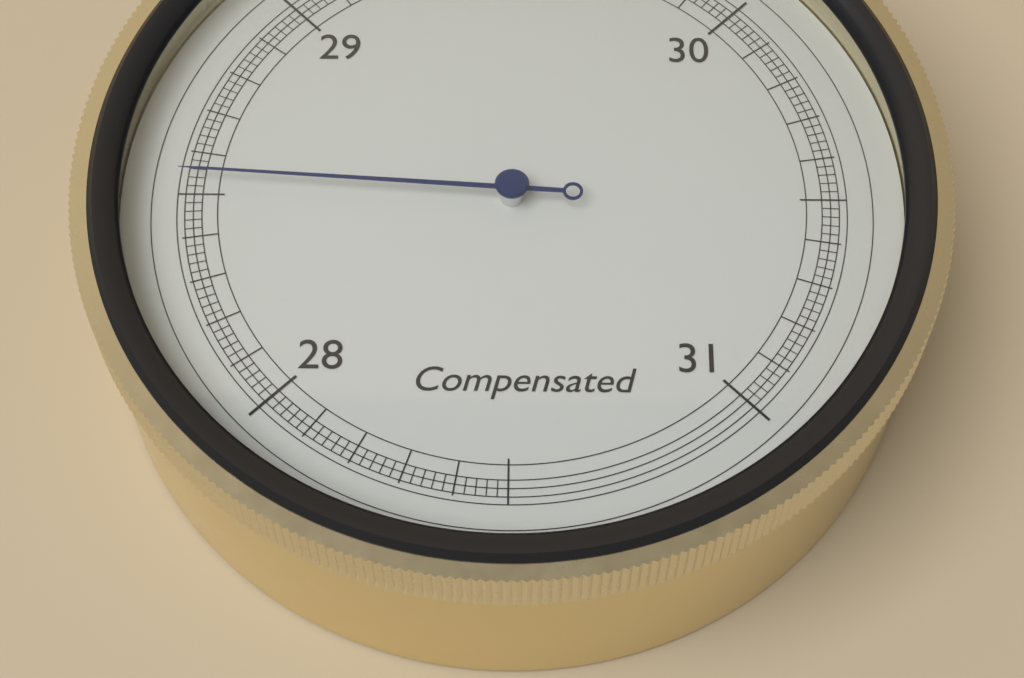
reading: 28.54 inHg
